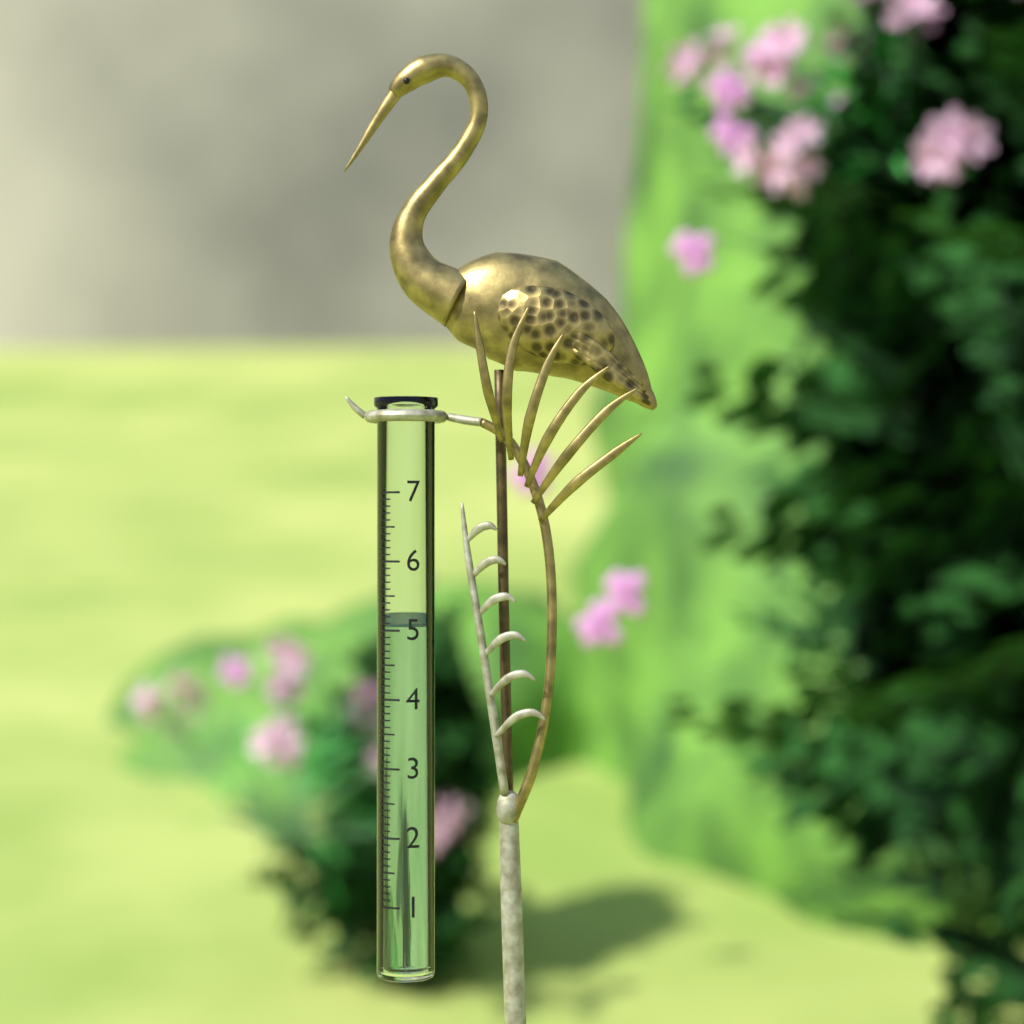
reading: 5.1 (no unit)
